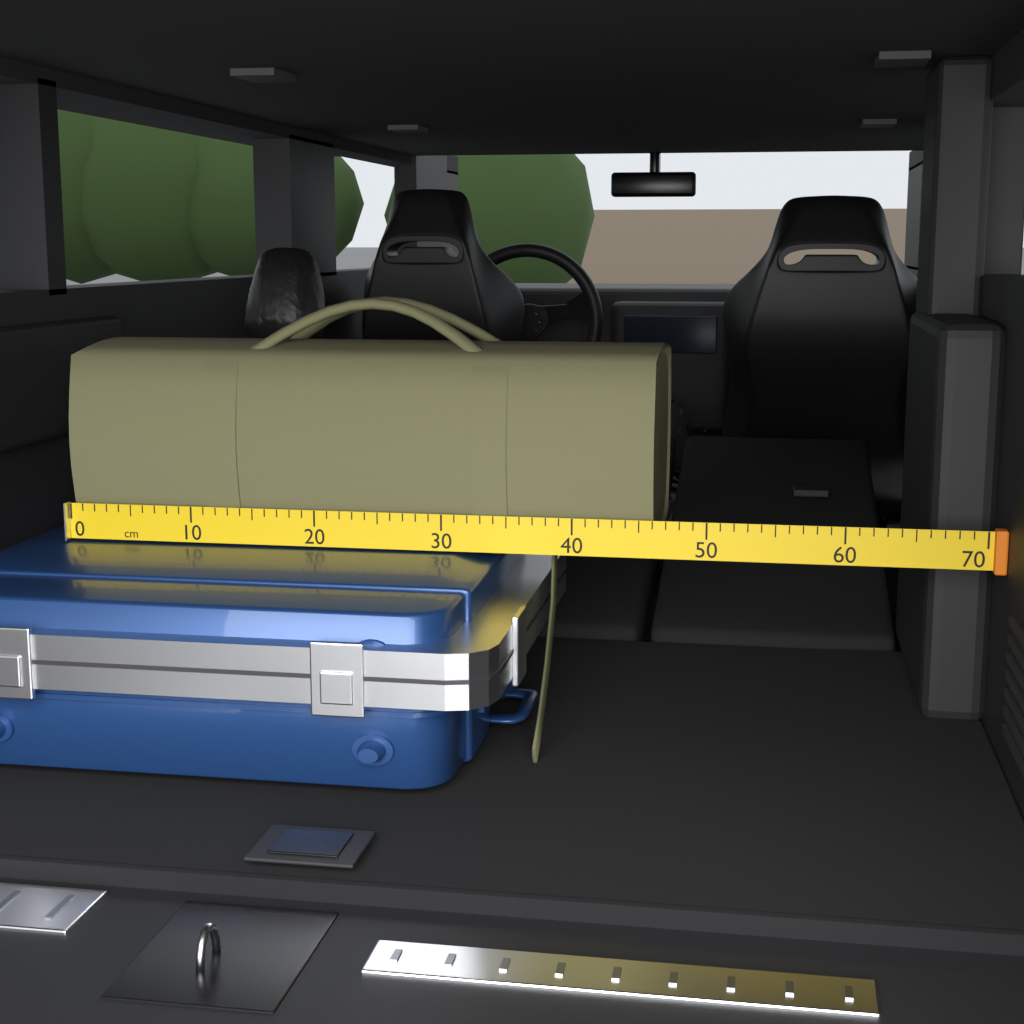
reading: 46 cm
